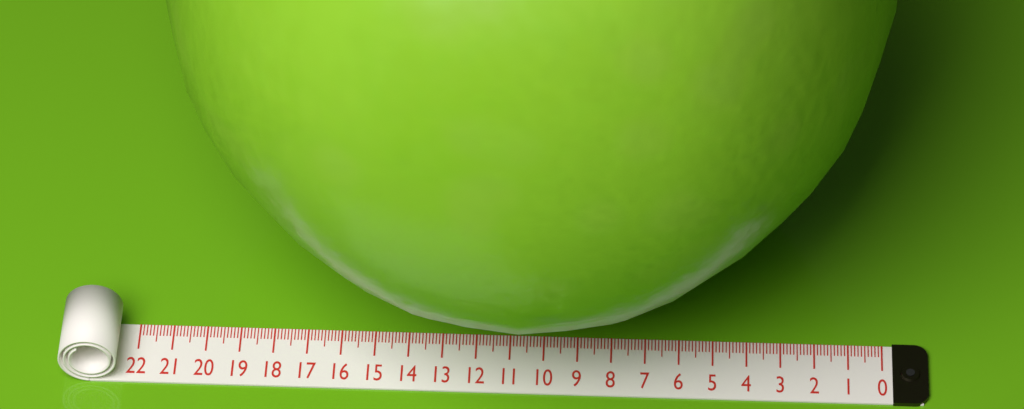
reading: 21.3 (no unit)
